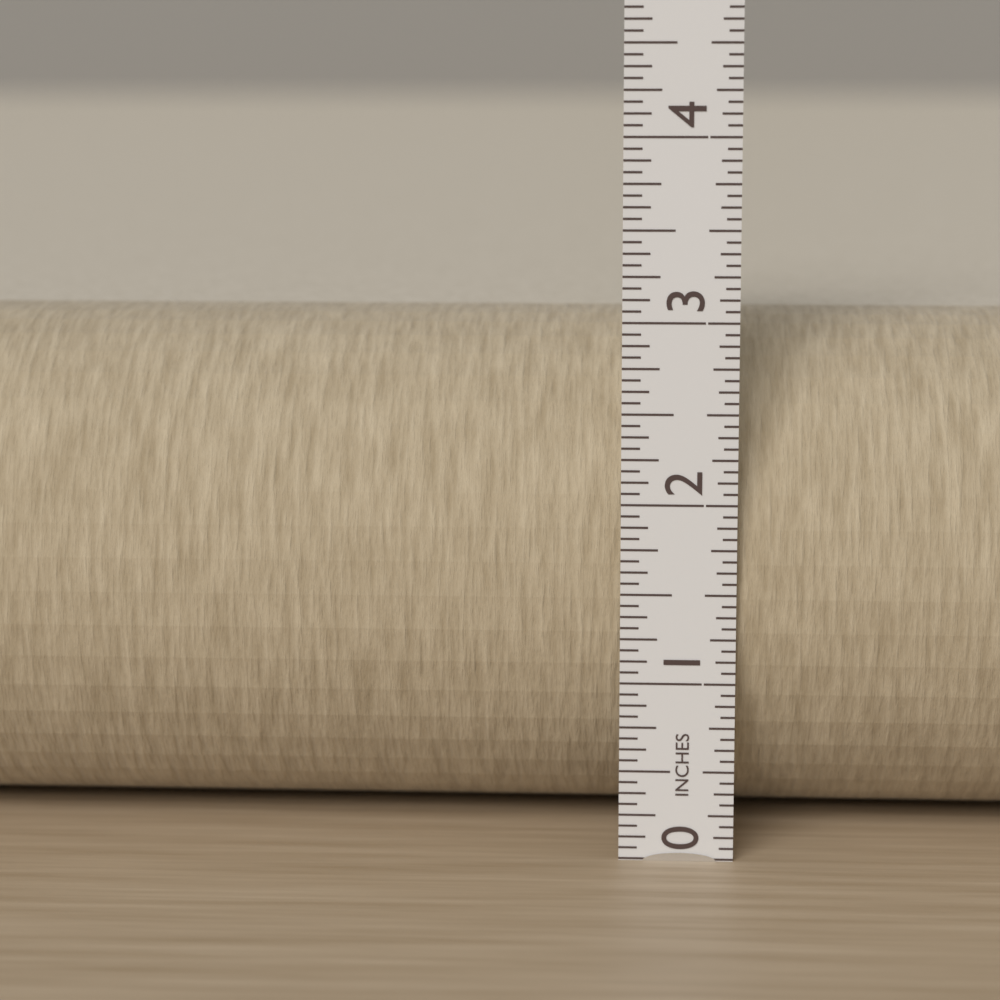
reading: 2.9375 in
